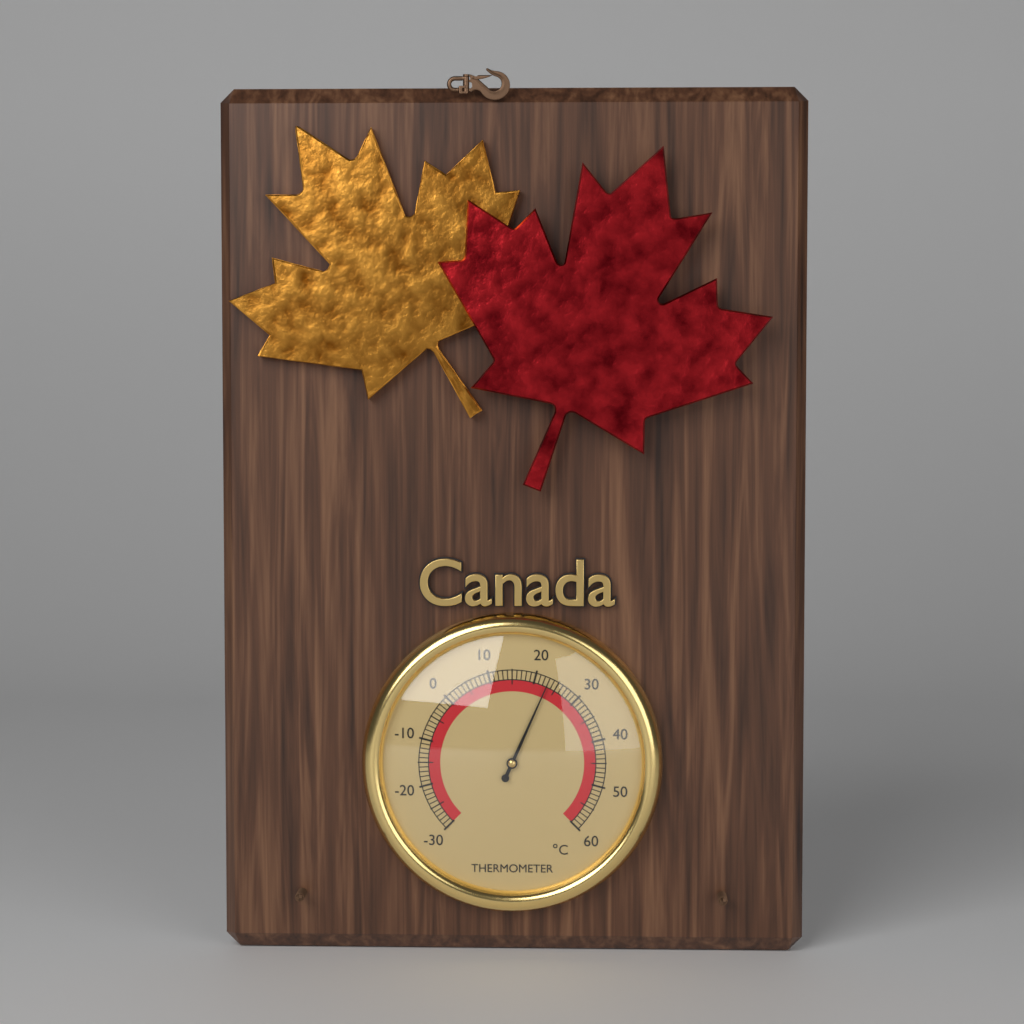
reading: 23 °C
